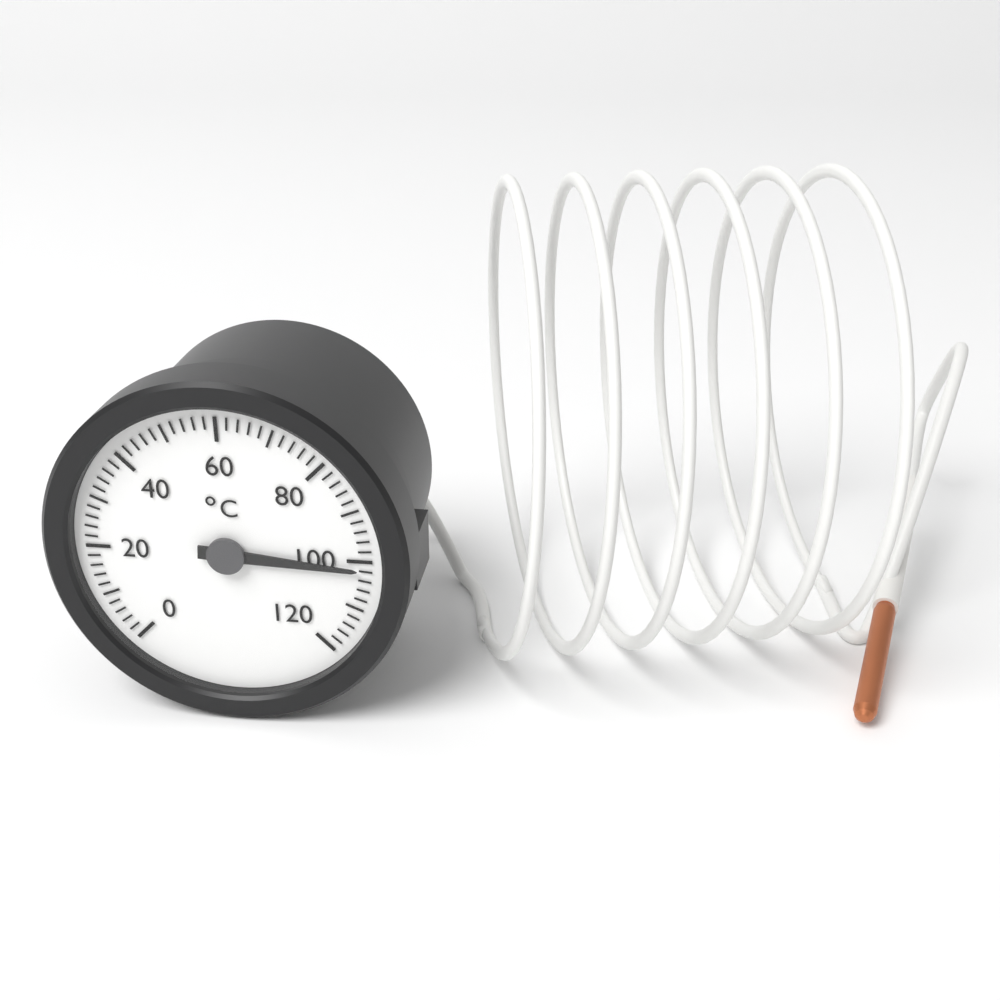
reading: 102 °C
